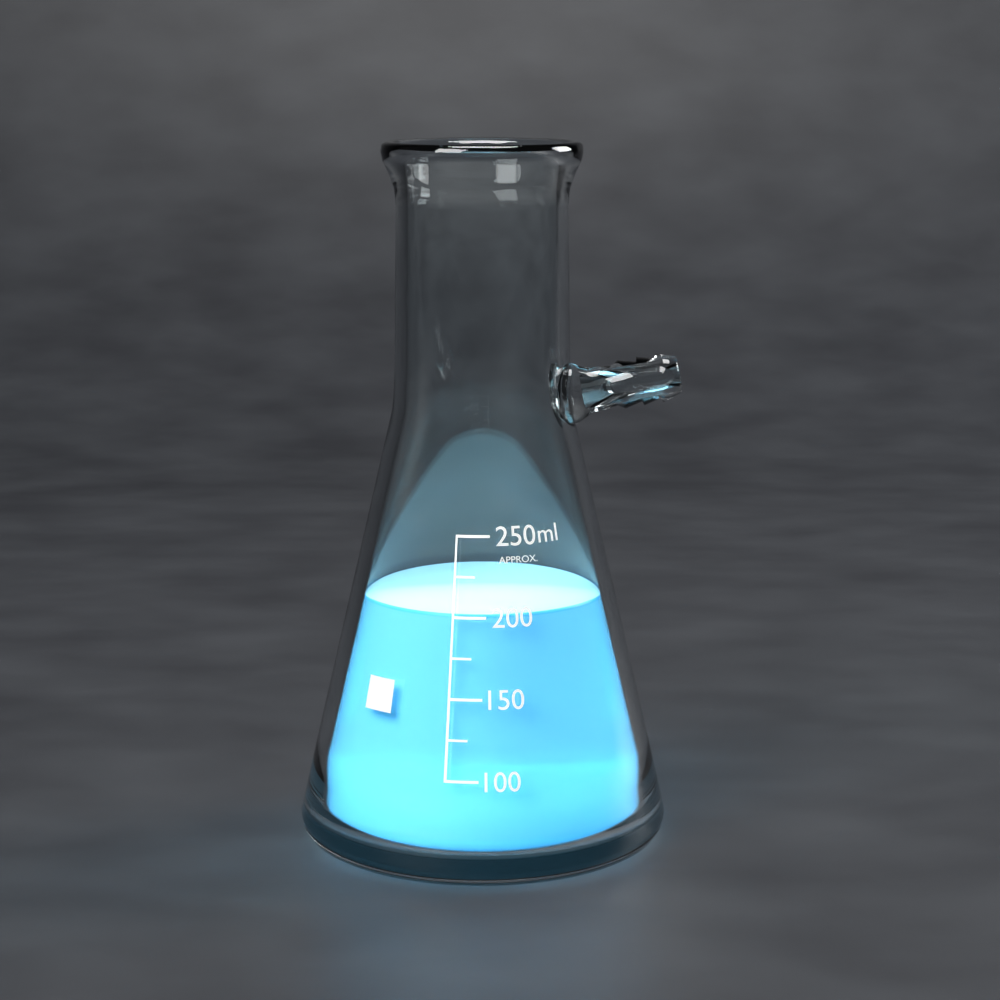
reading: 200 ml
